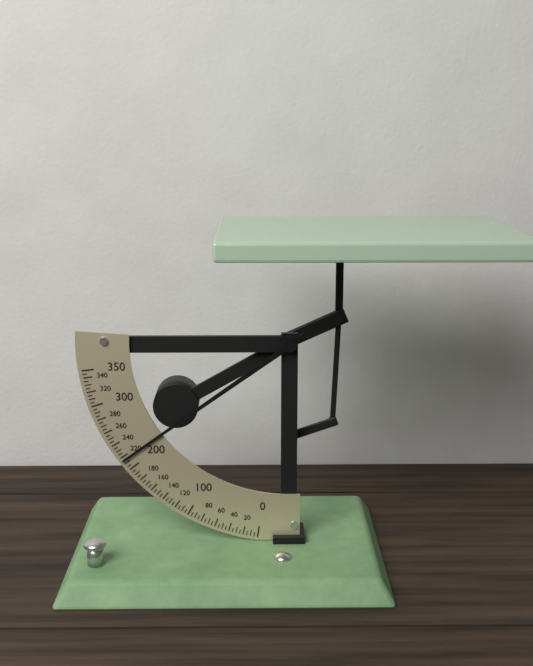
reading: 215 (no unit)
